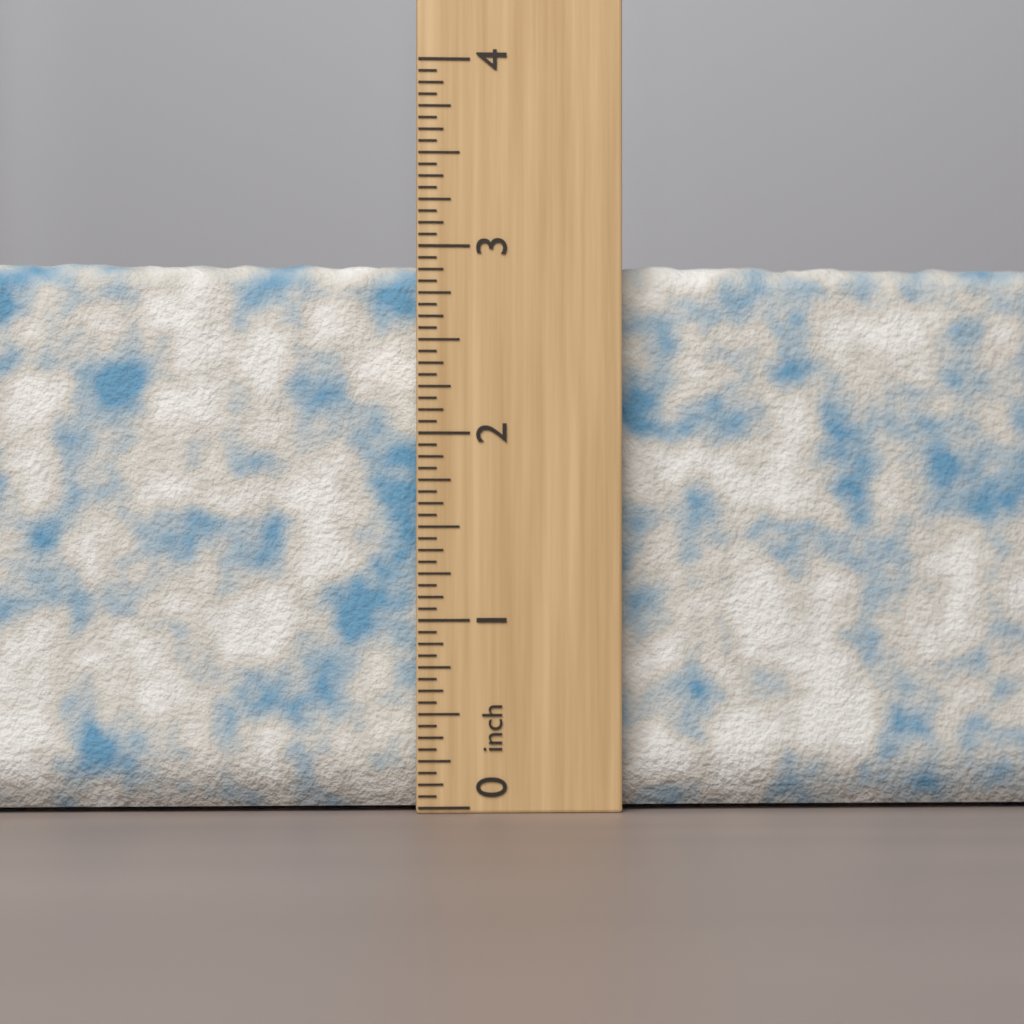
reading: 2.9375 inch
